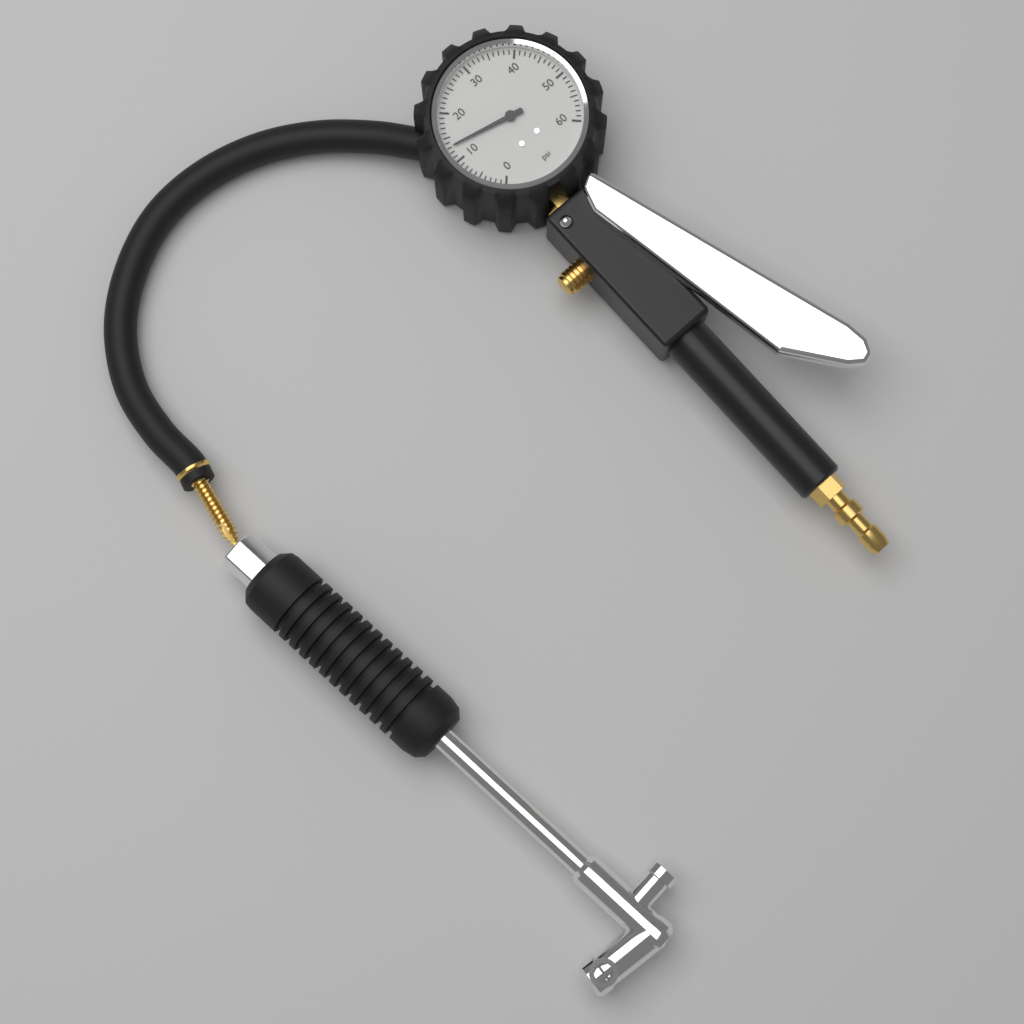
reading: 13 psi
